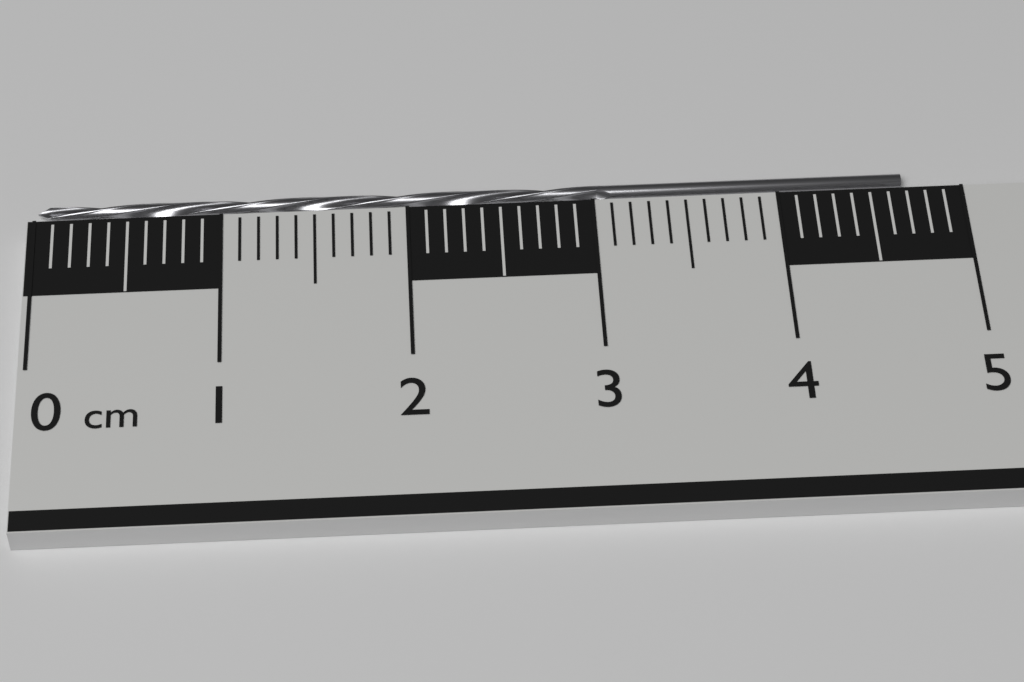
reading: 4.7 cm
